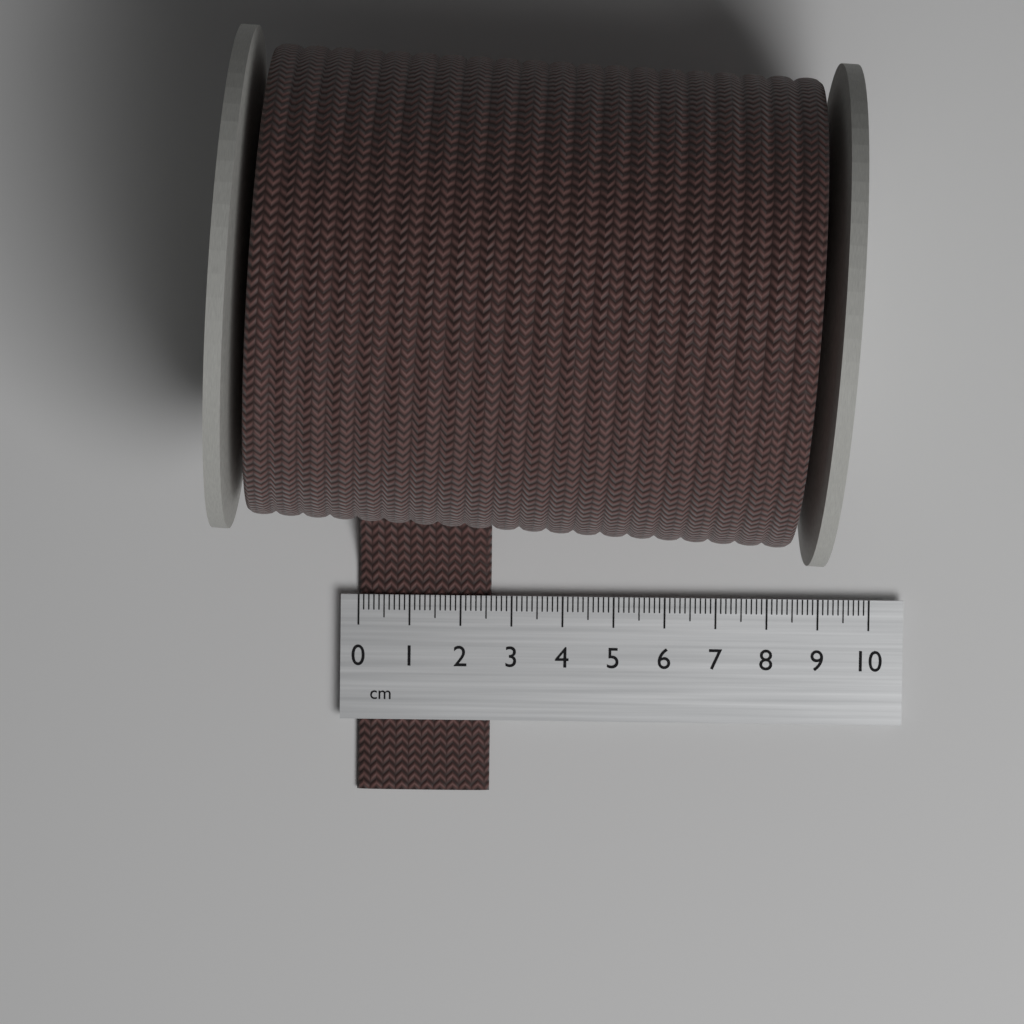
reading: 2.6 cm
